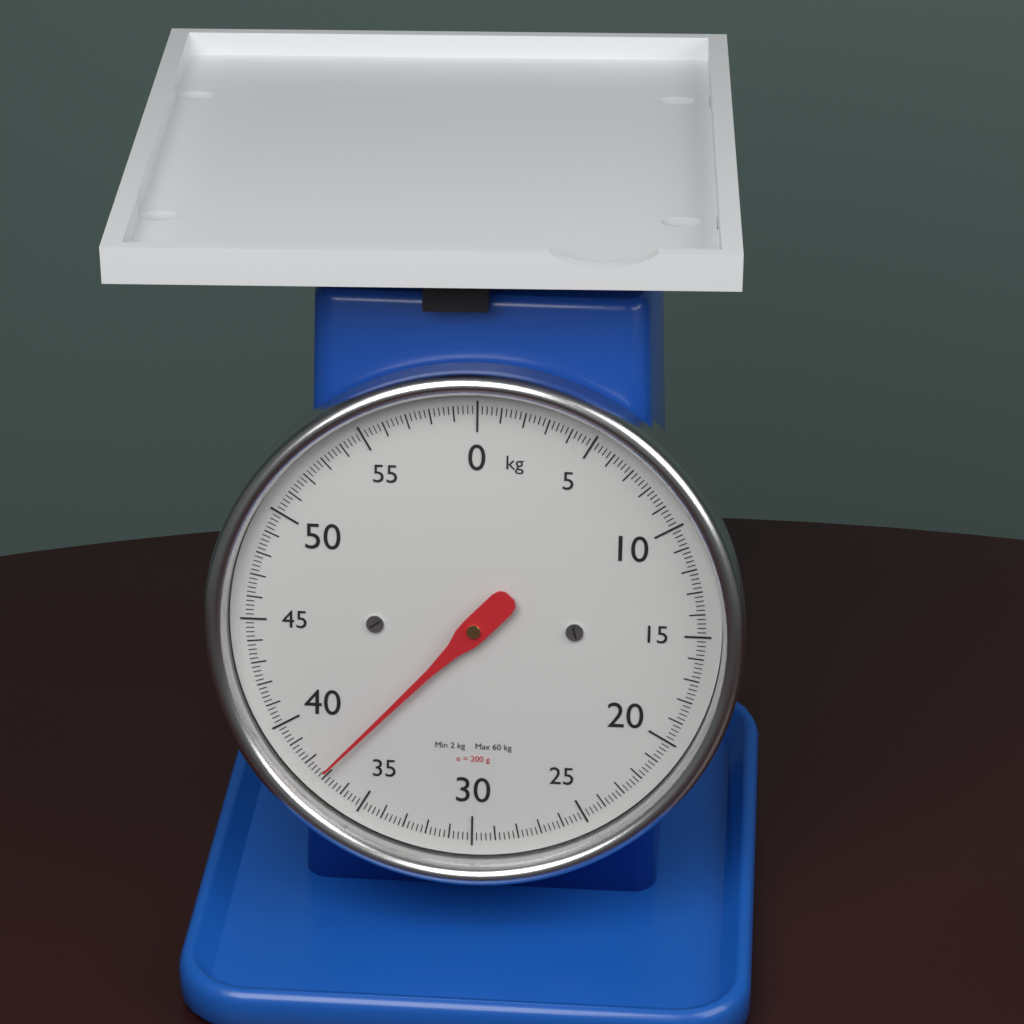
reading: 37.2 kg
